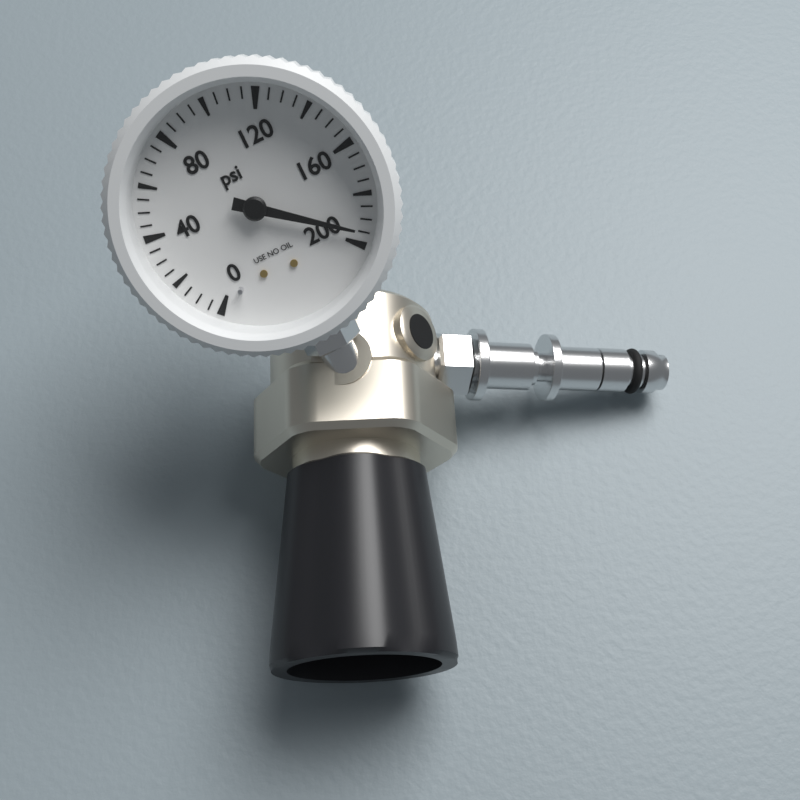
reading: 195 psi
